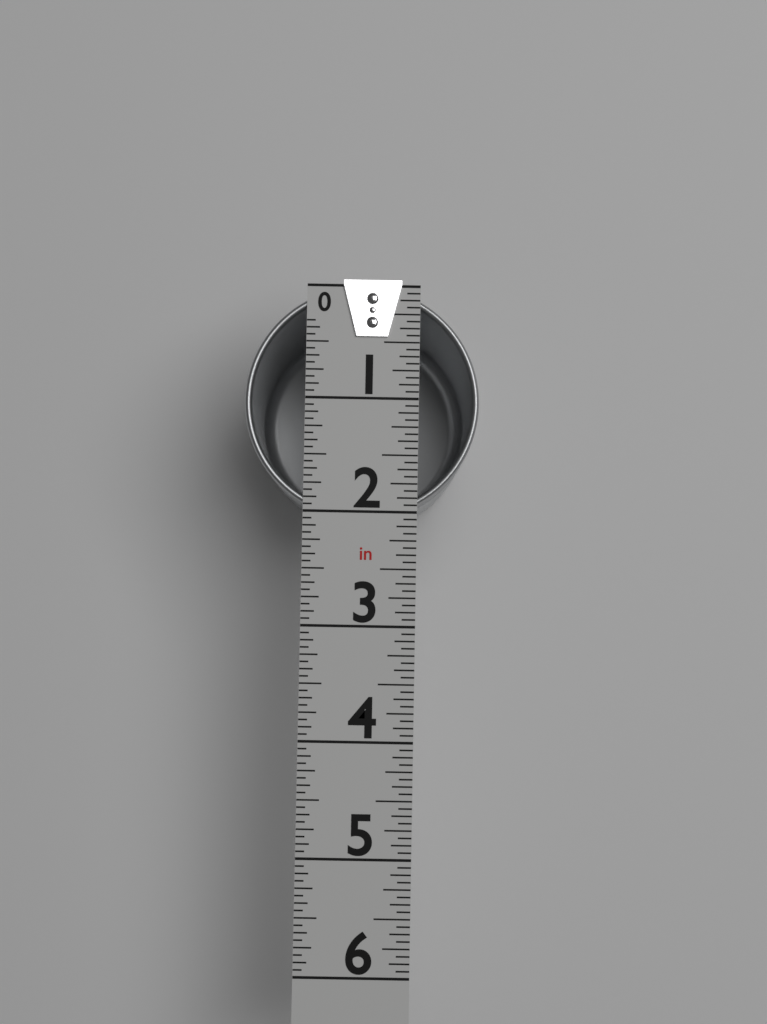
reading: 2.0625 in
